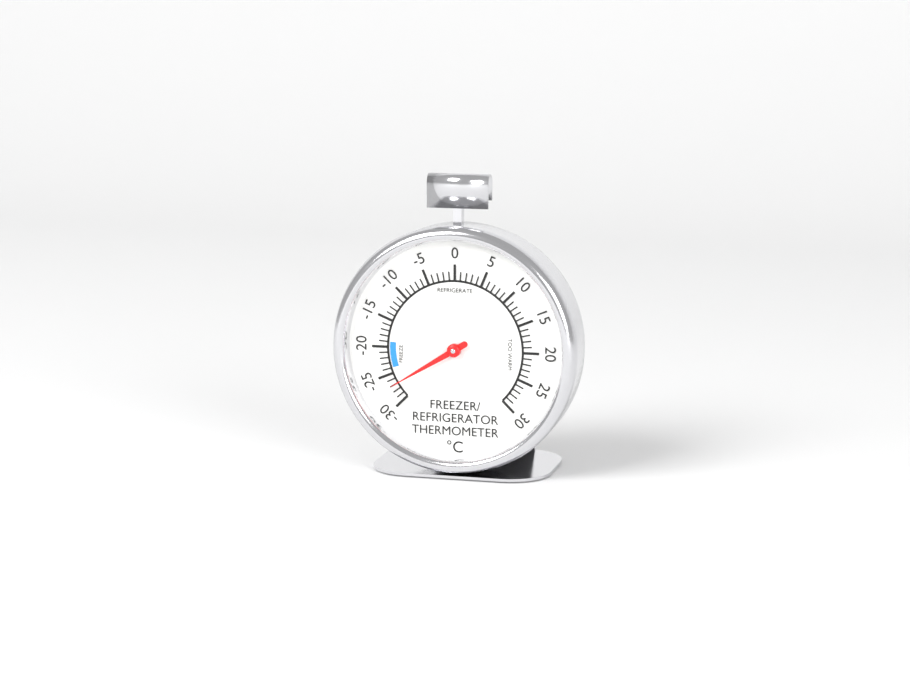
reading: -27 °C
